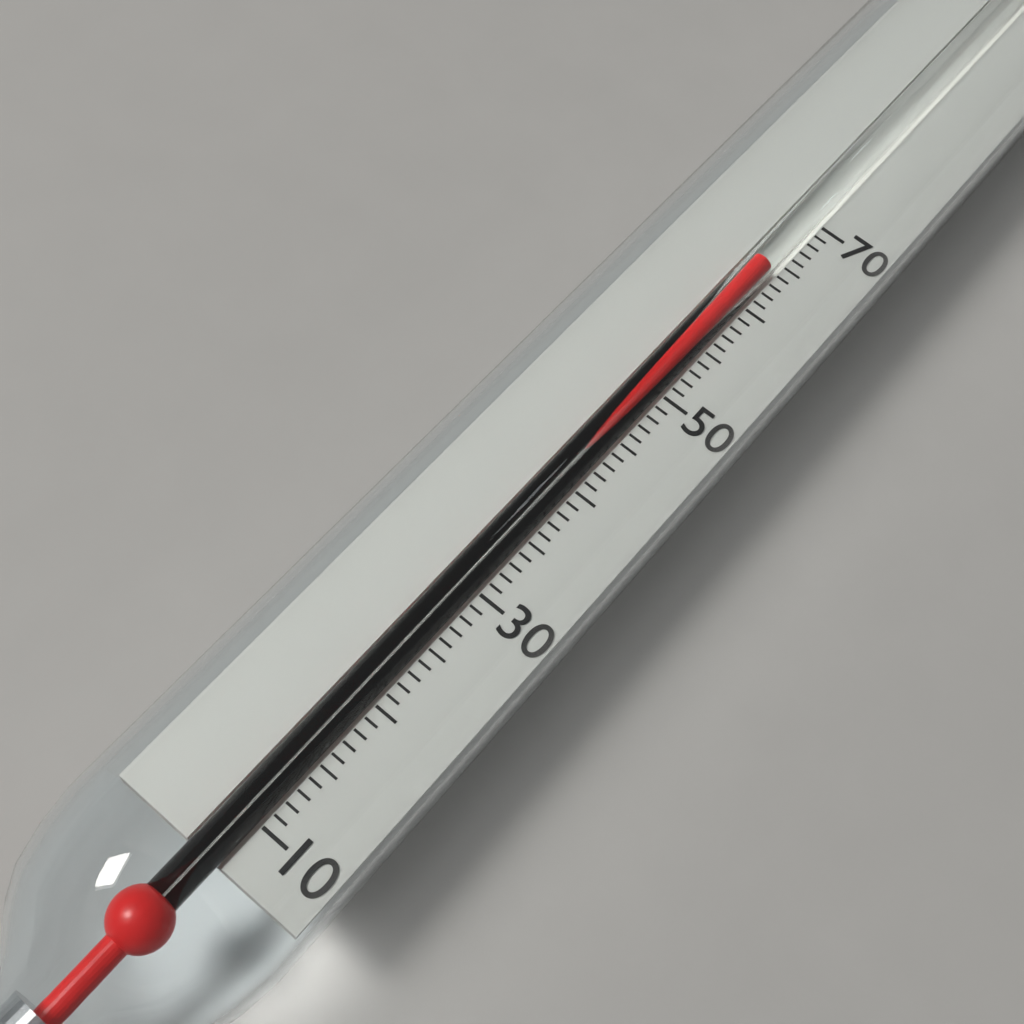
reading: 64 (no unit)
